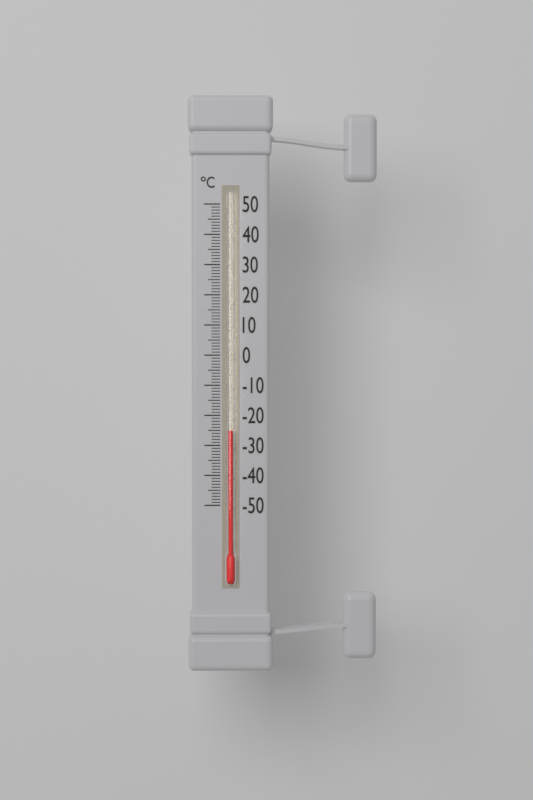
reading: -25 °C
